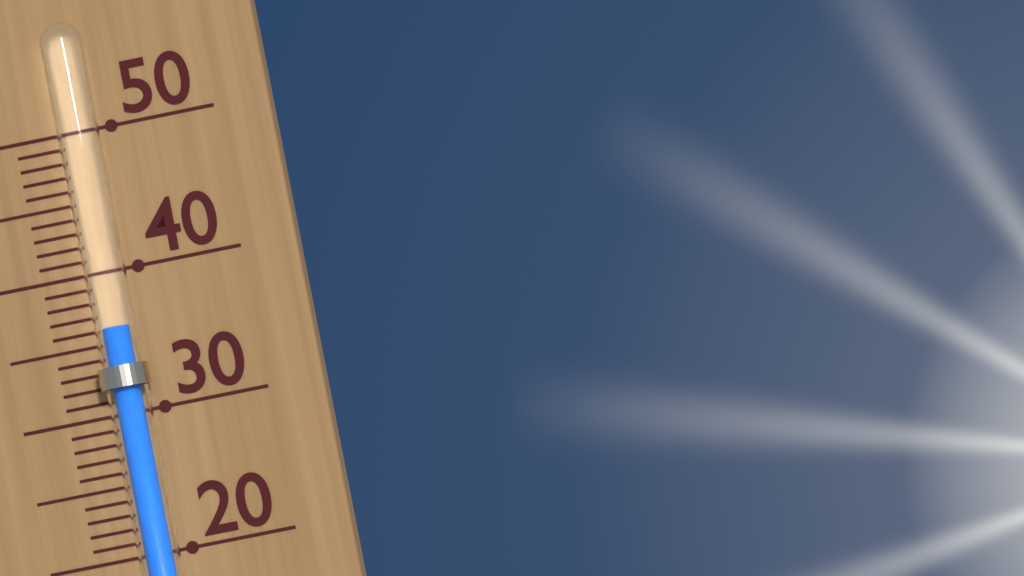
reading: 36 (no unit)
